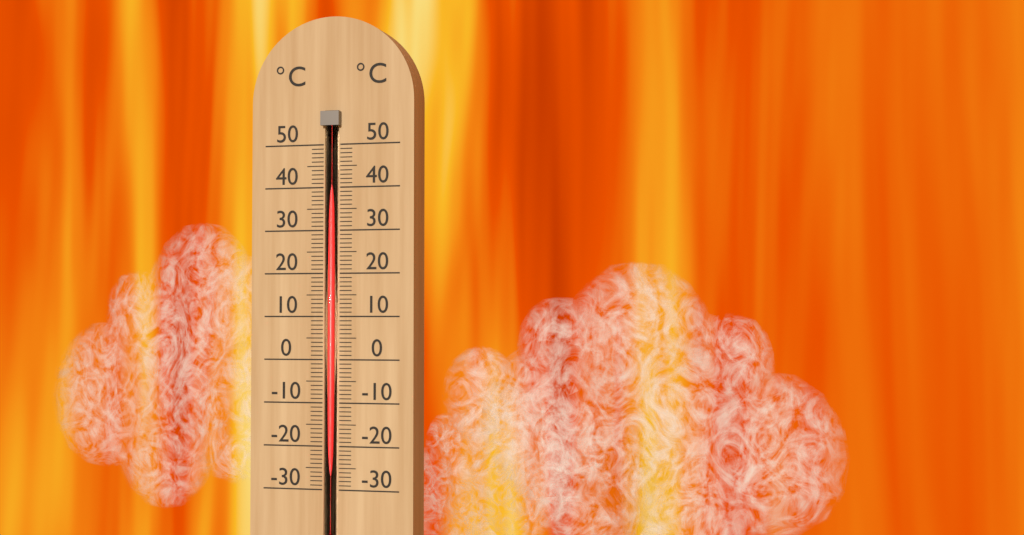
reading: 45 °C
